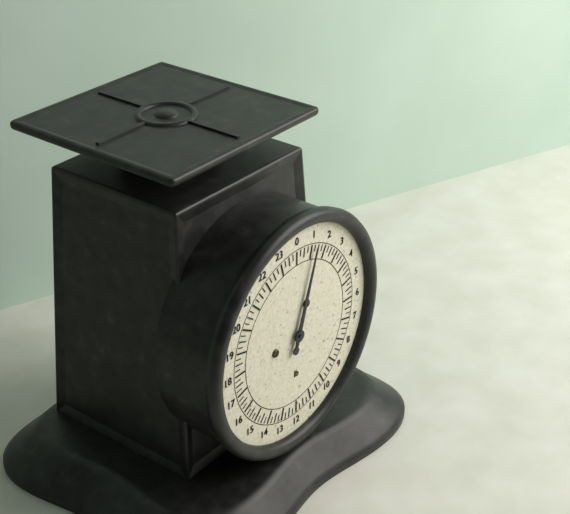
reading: 1.25 lb
